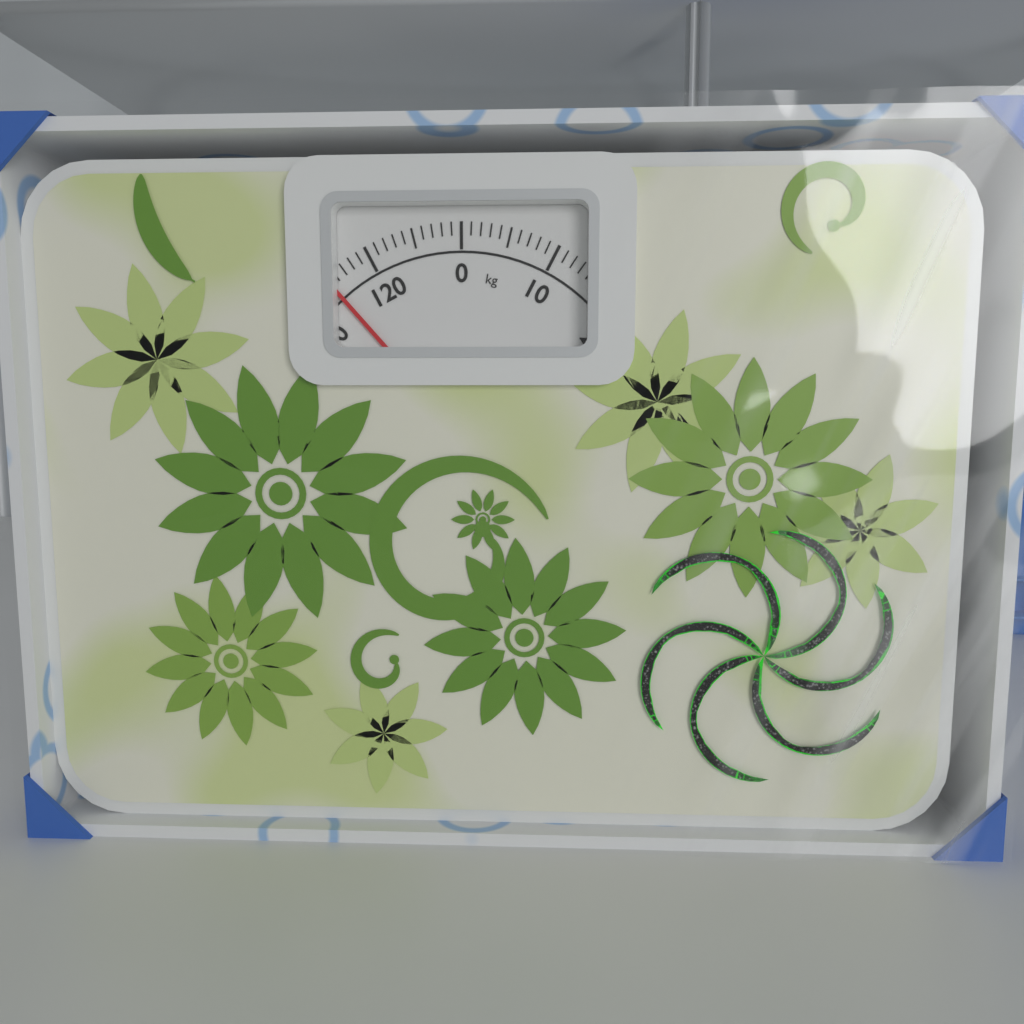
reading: 115 kg
